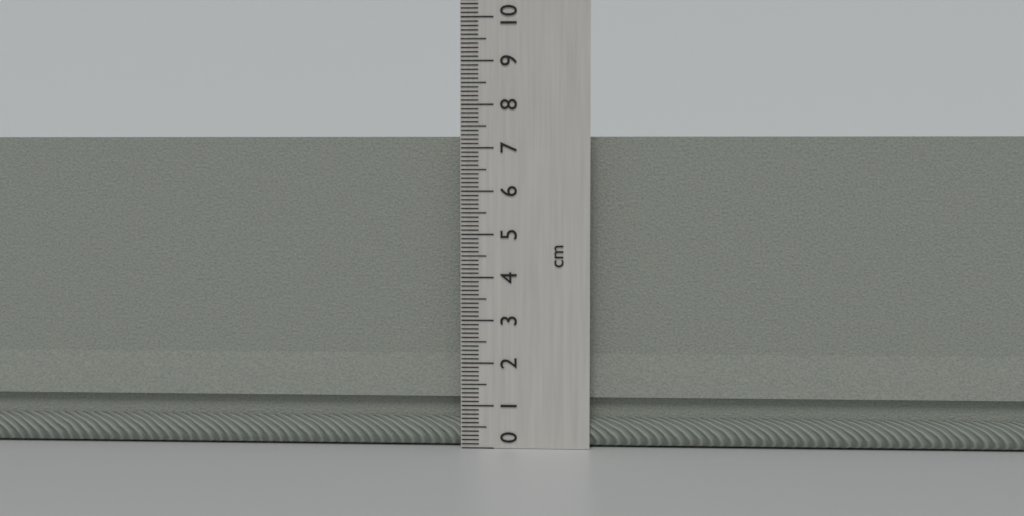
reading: 7.3 cm
